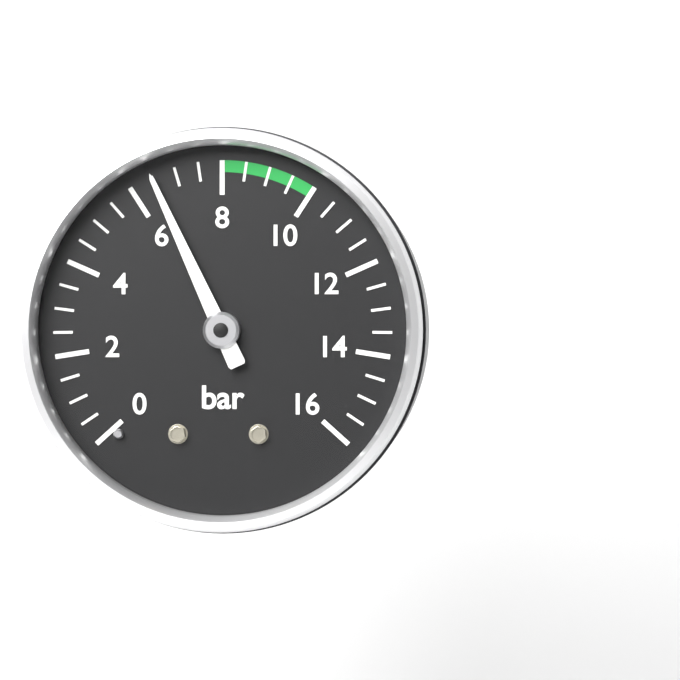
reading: 6.5 bar
